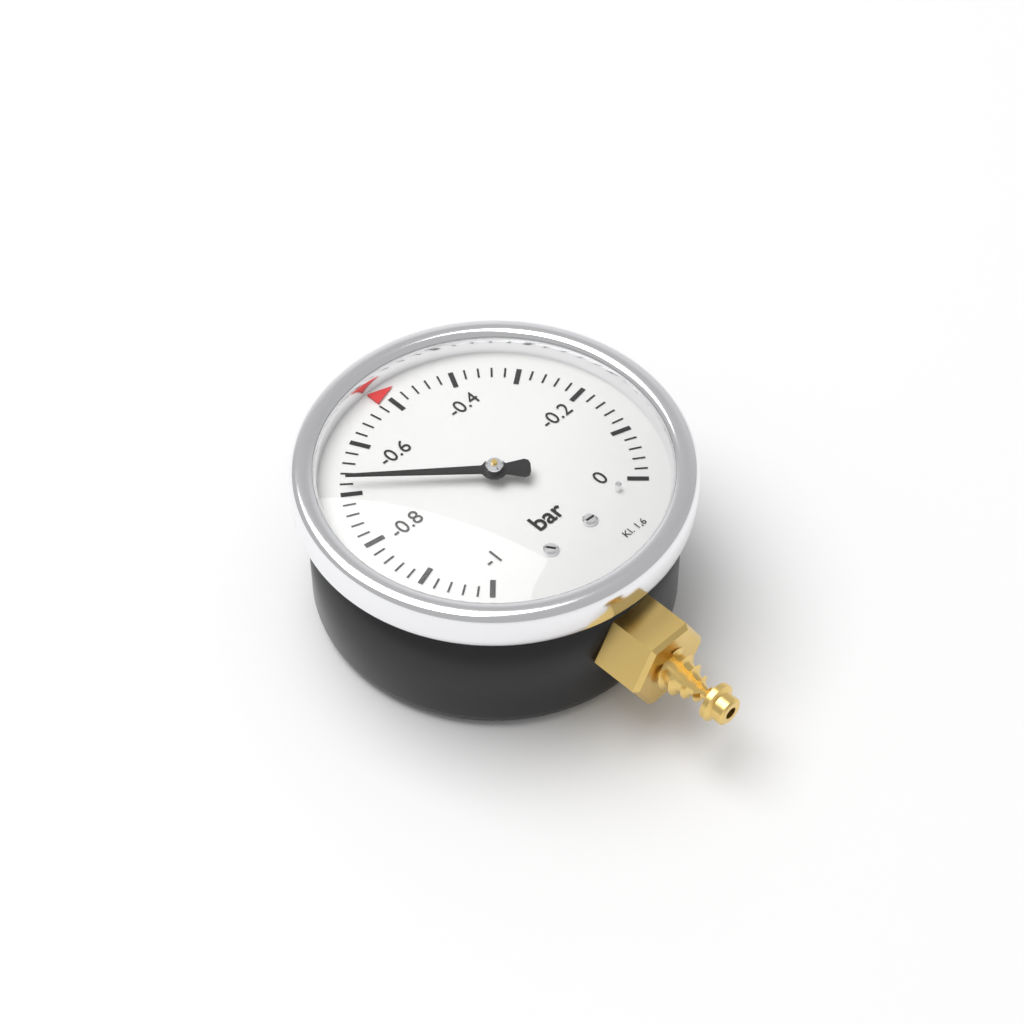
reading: -0.68 bar
